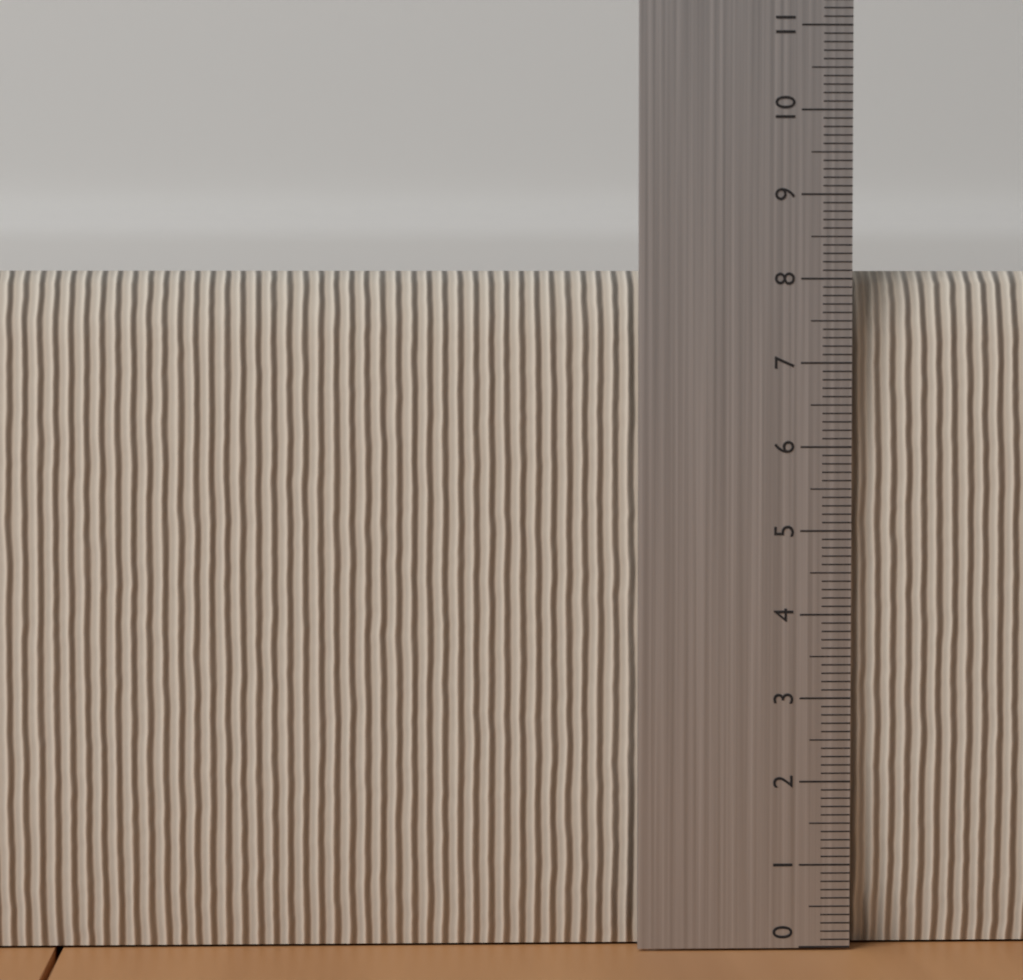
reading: 8.1 (no unit)
